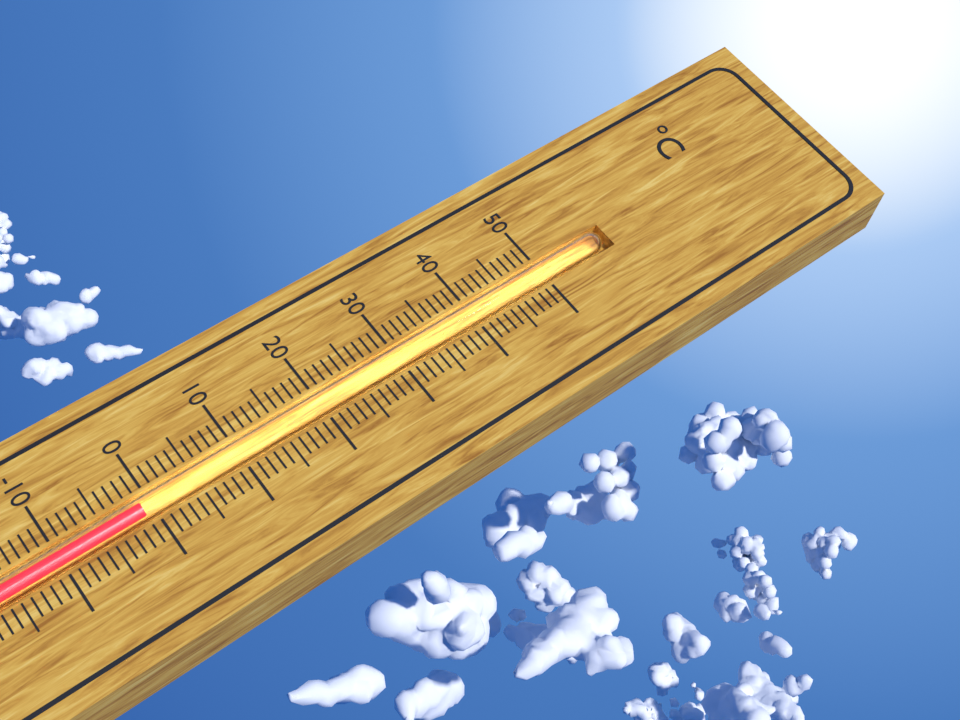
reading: -1 °C
